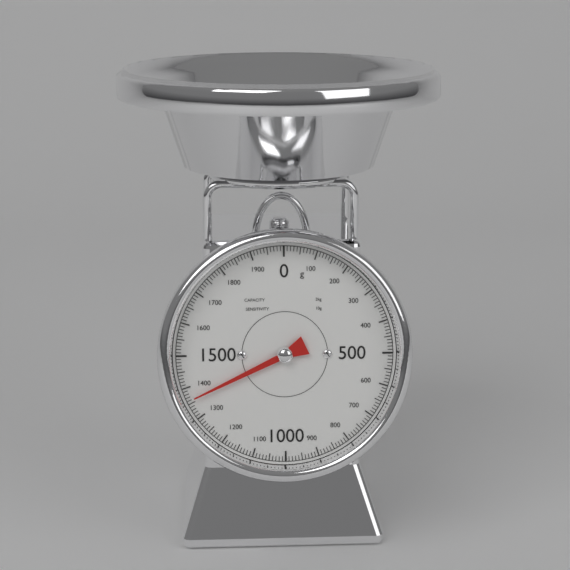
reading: 1360 g
